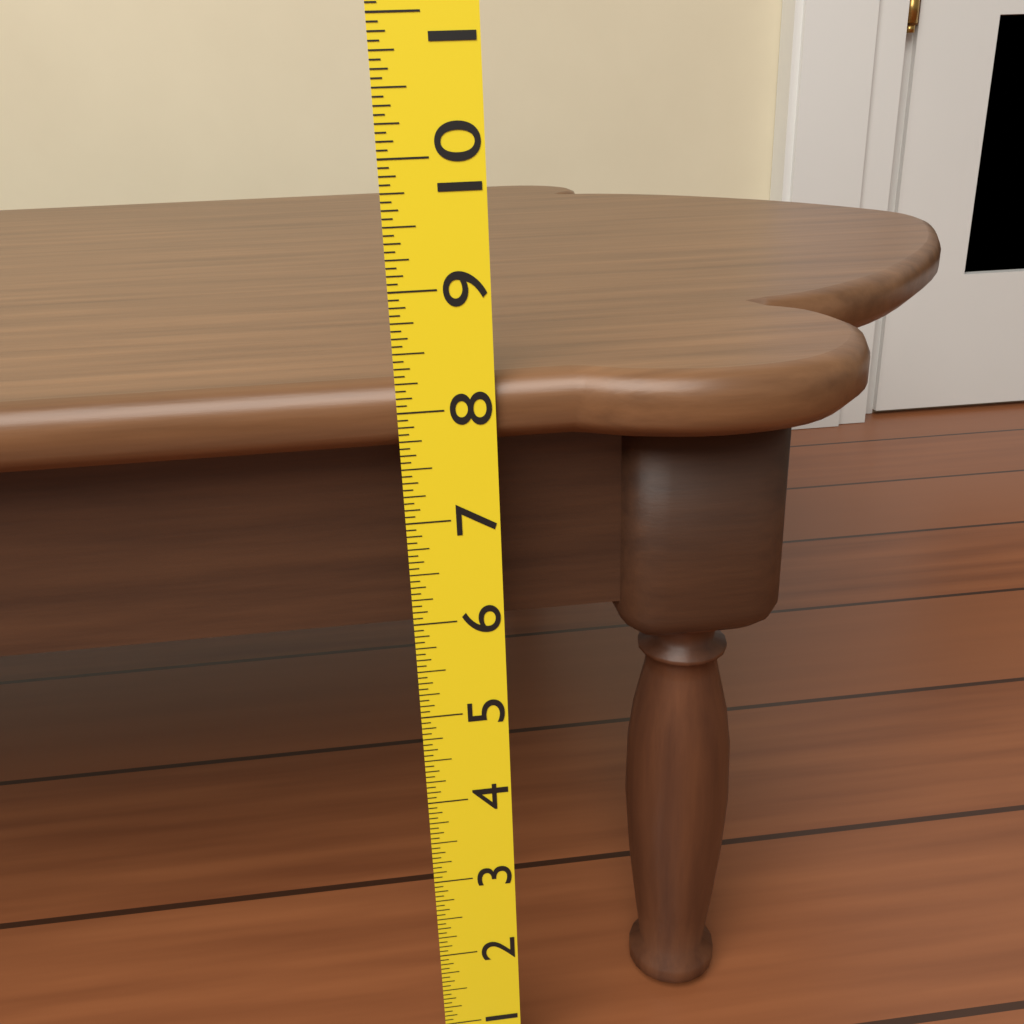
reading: 8.2500 (no unit)
